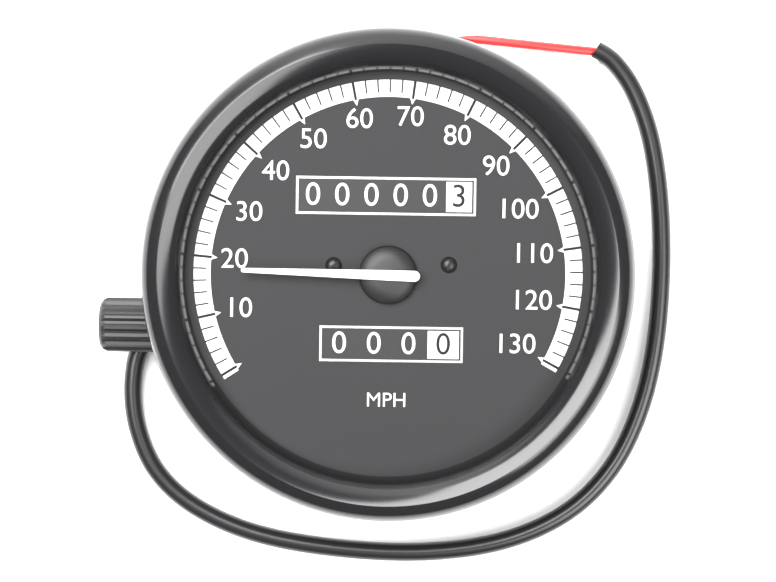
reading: 18 MPH
